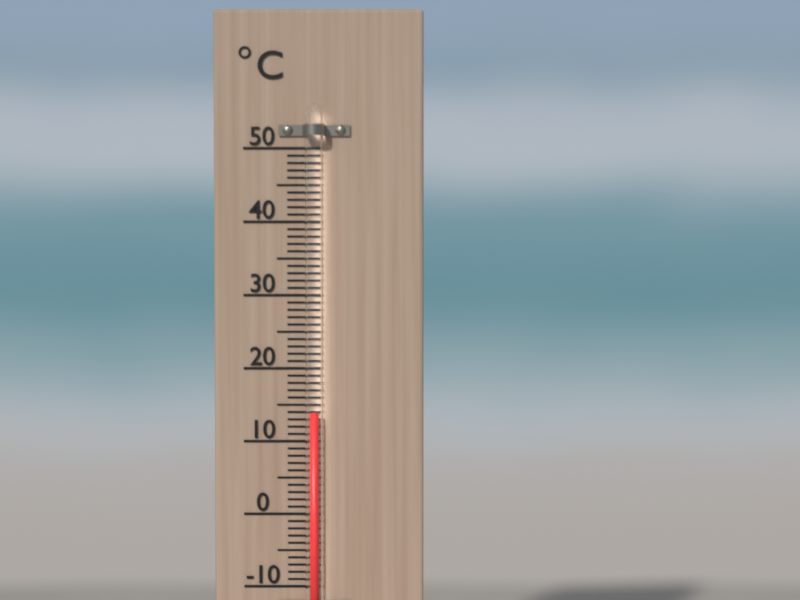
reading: 14 °C
